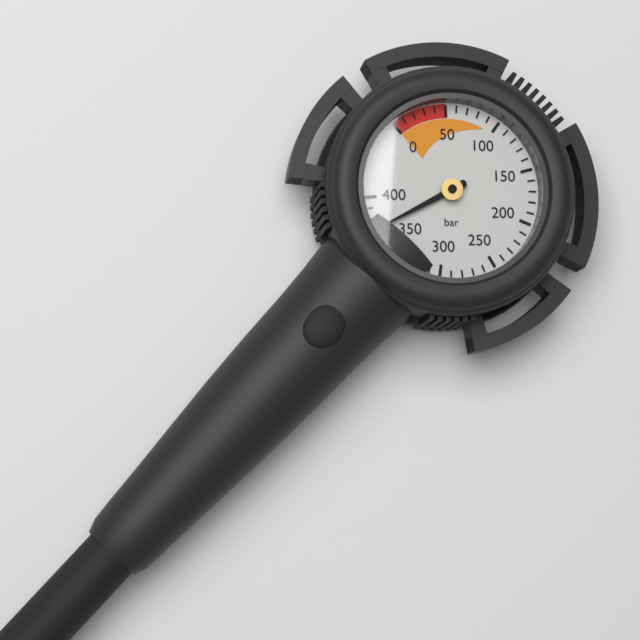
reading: 370 bar
